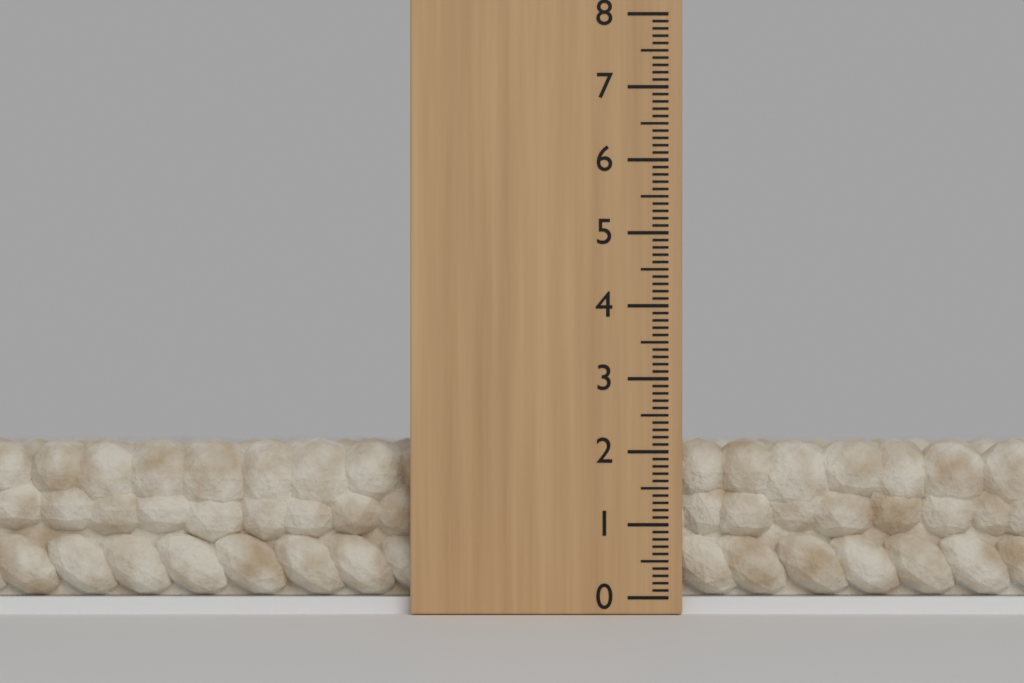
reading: 2.2 (no unit)
